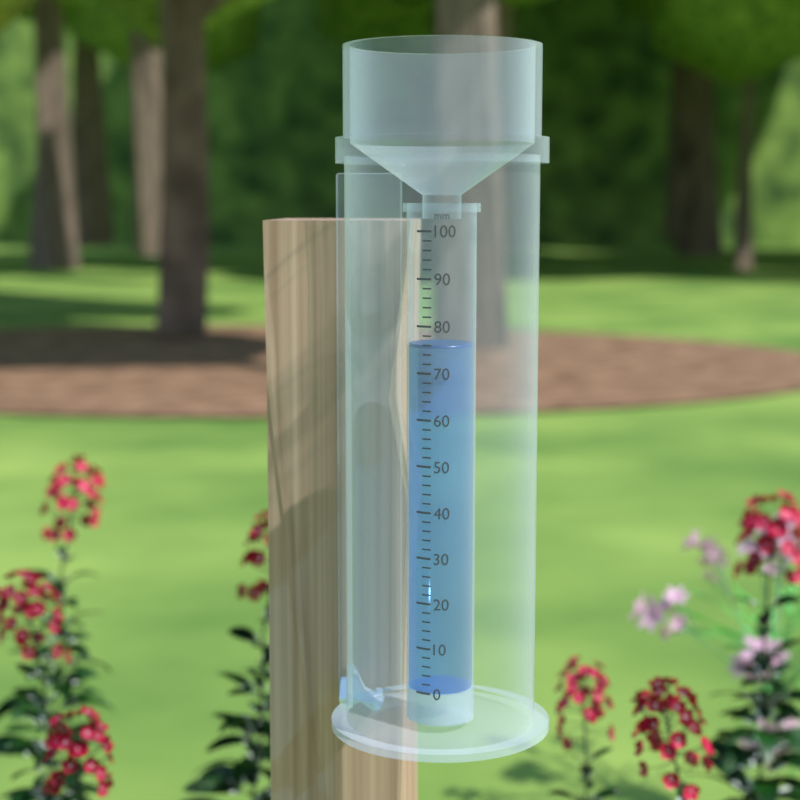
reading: 76 mm
